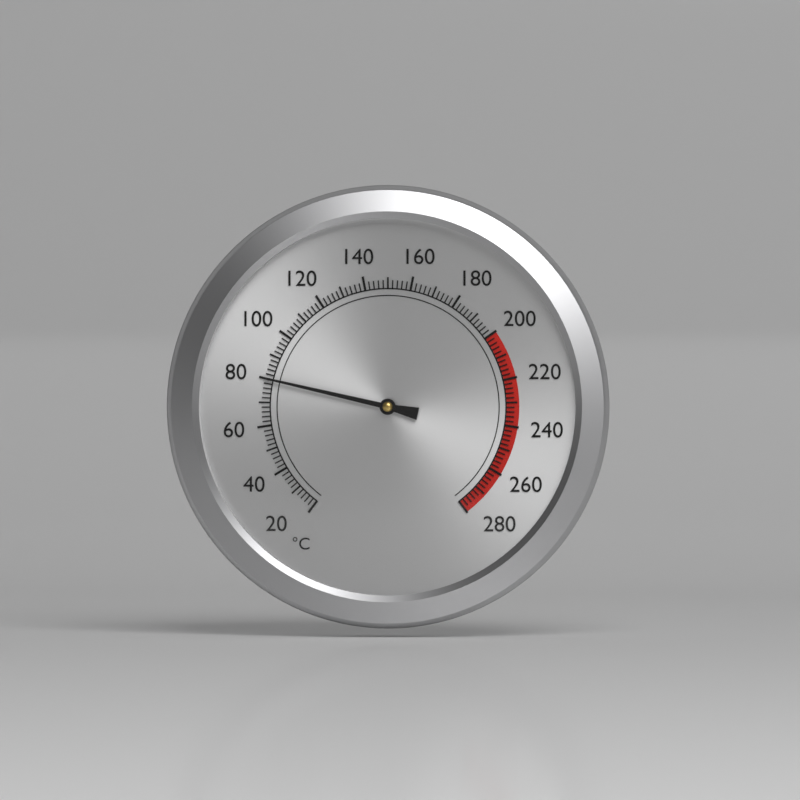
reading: 80 °C
